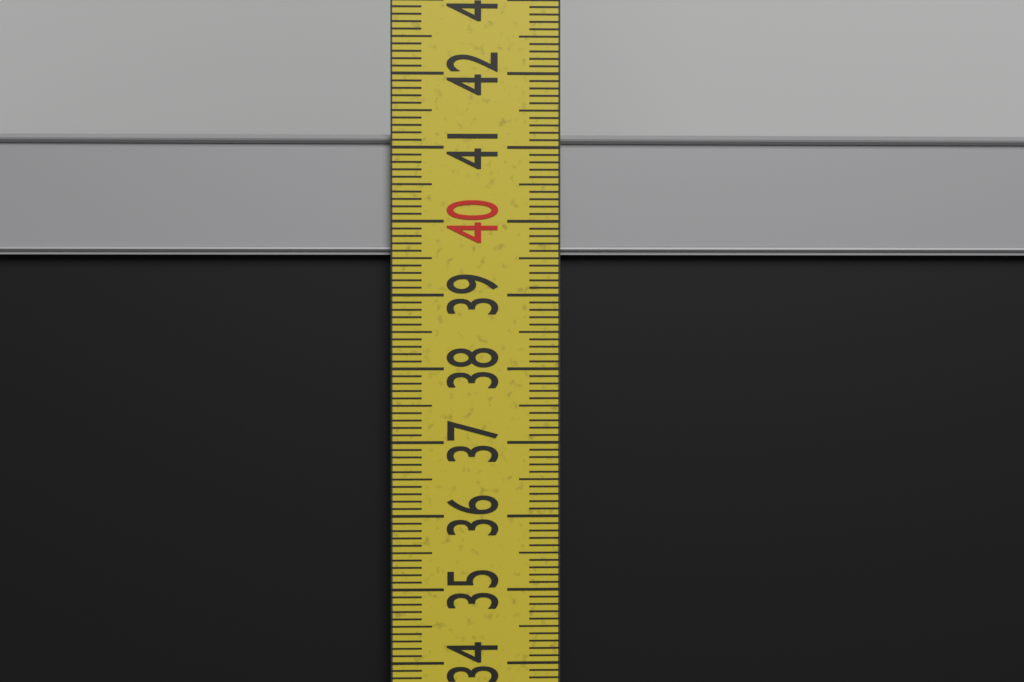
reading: 41.2 cm
